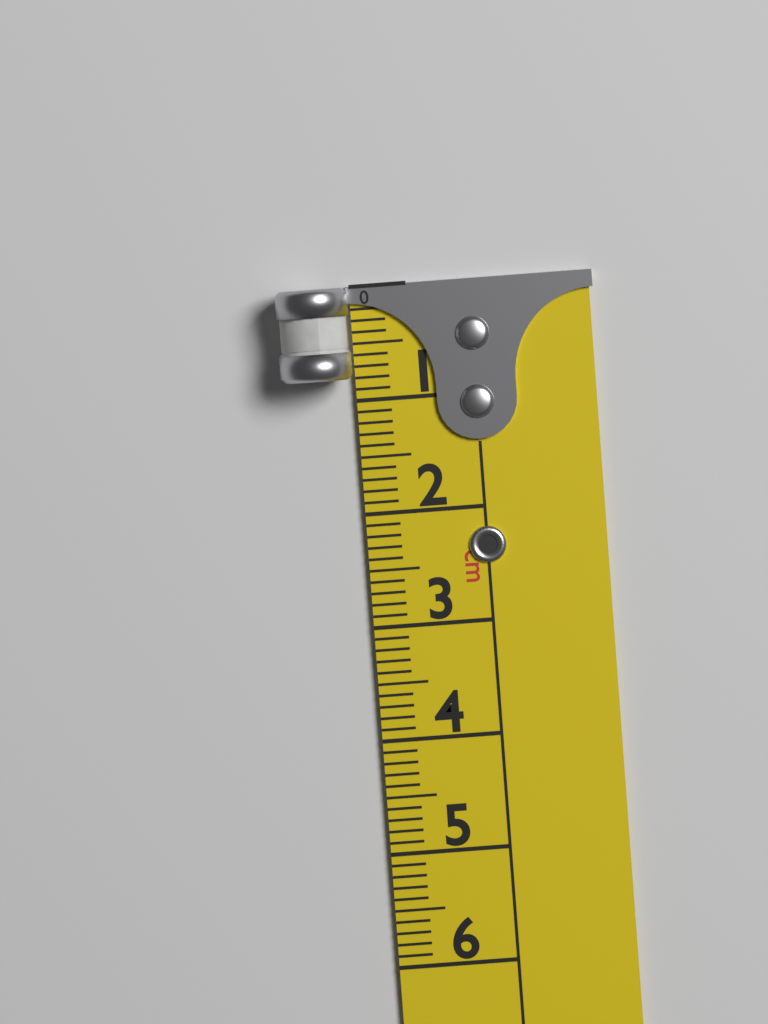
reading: 0.8 cm
